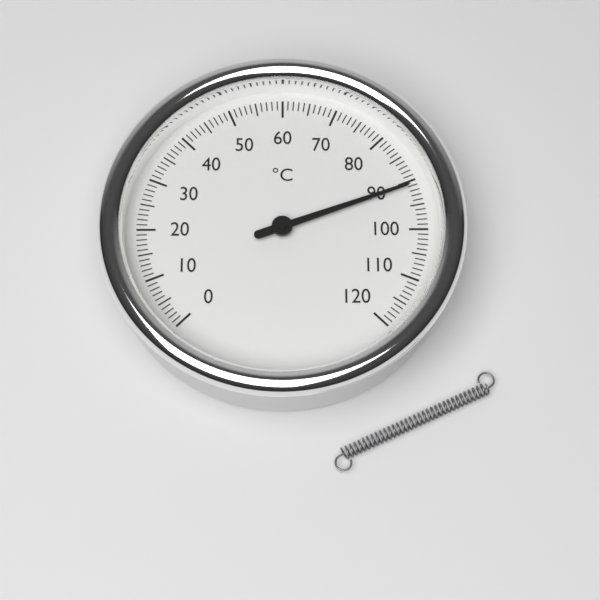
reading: 91 °C
